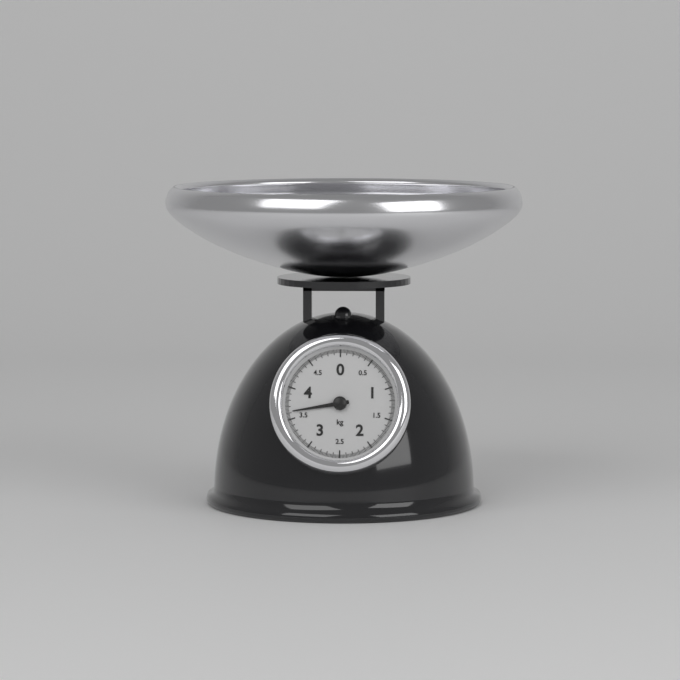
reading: 3.62 kg
